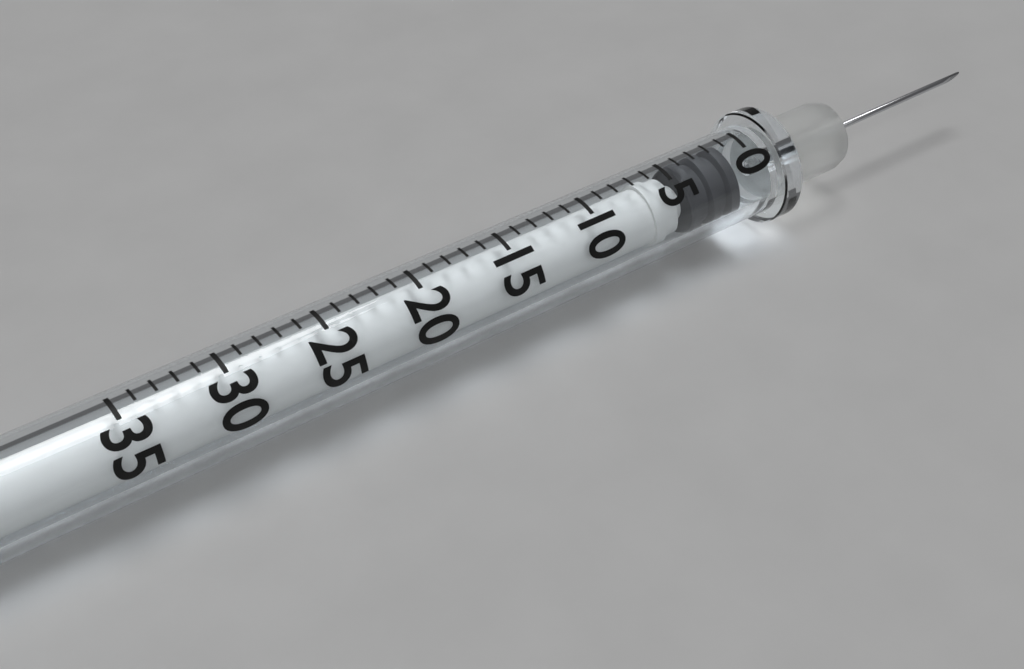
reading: 1 (no unit)
